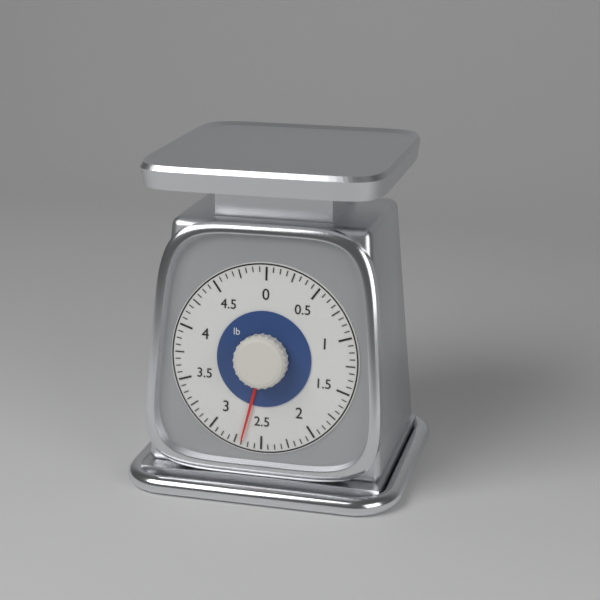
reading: 2.6875 lb
